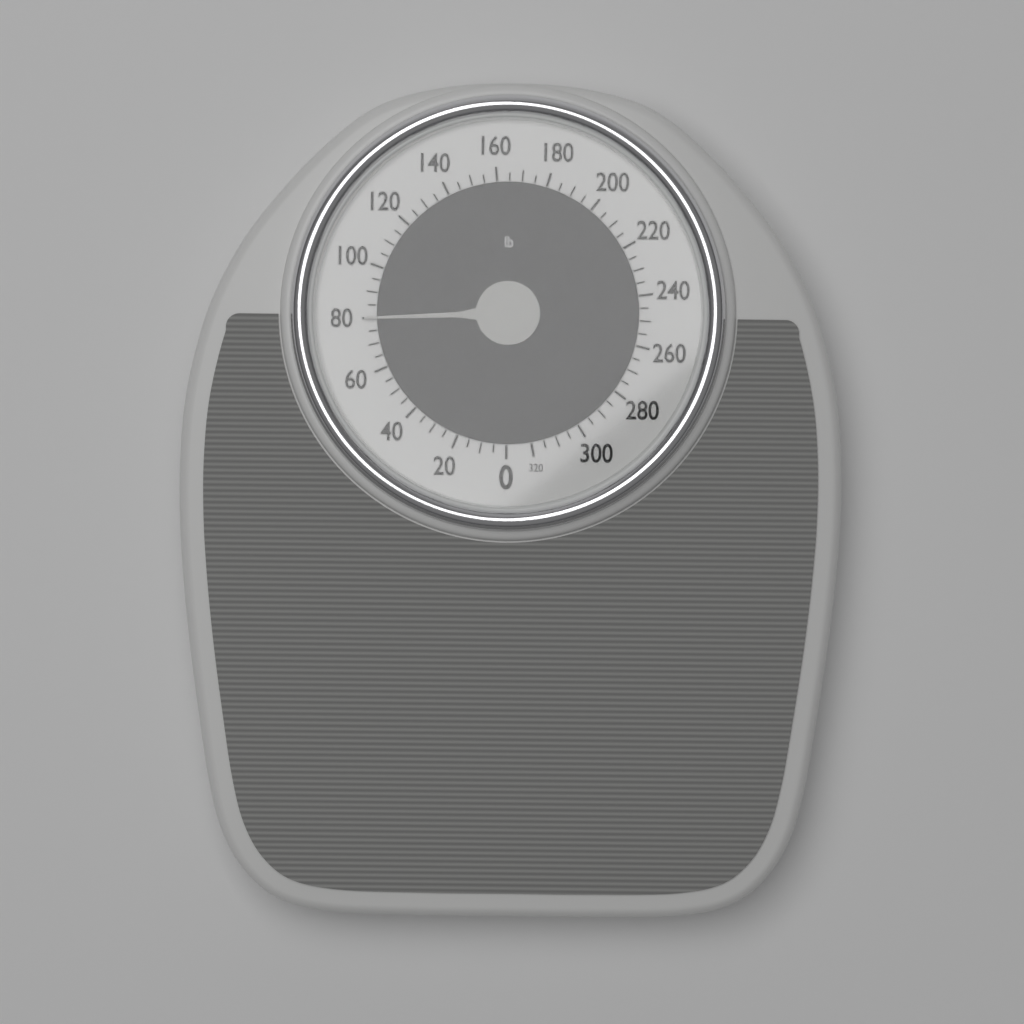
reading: 80 lb
